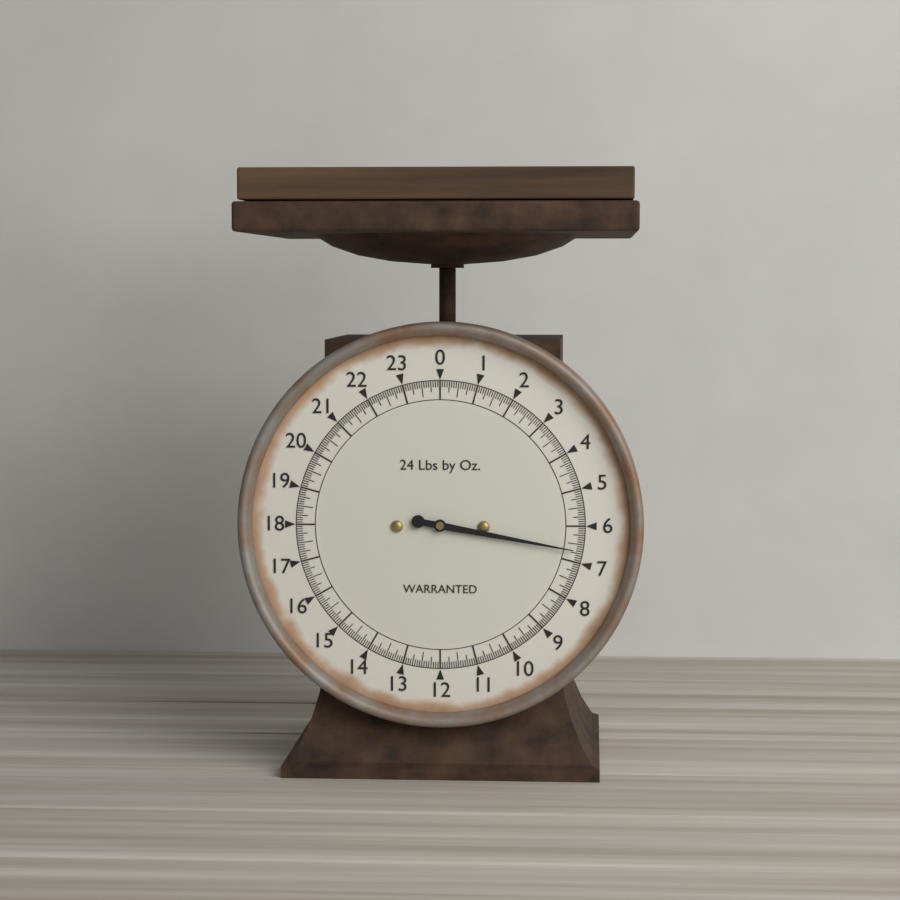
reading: 6.6875 lb
